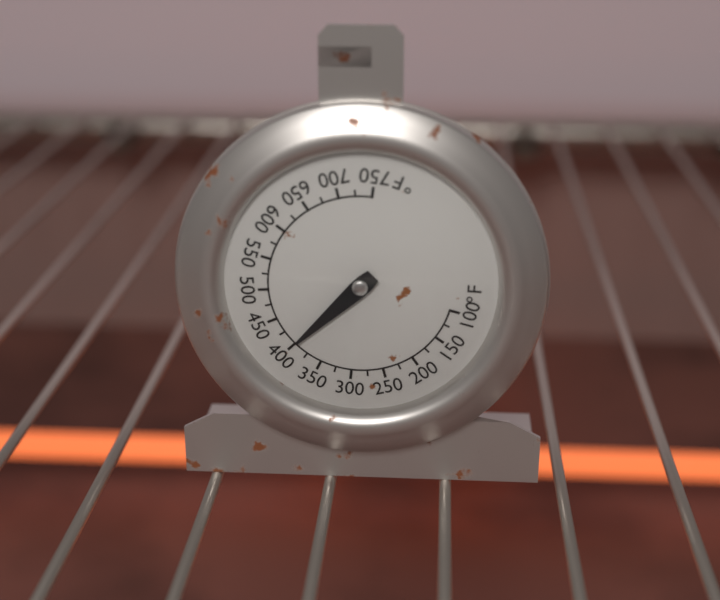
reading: 400 °F
